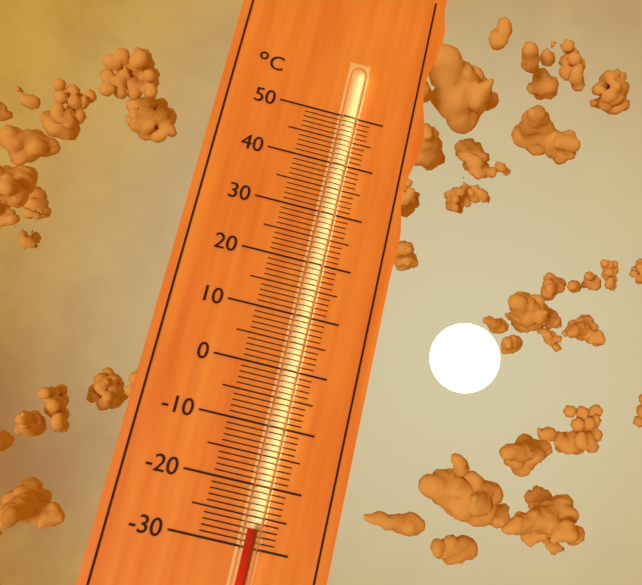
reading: -27 °C
